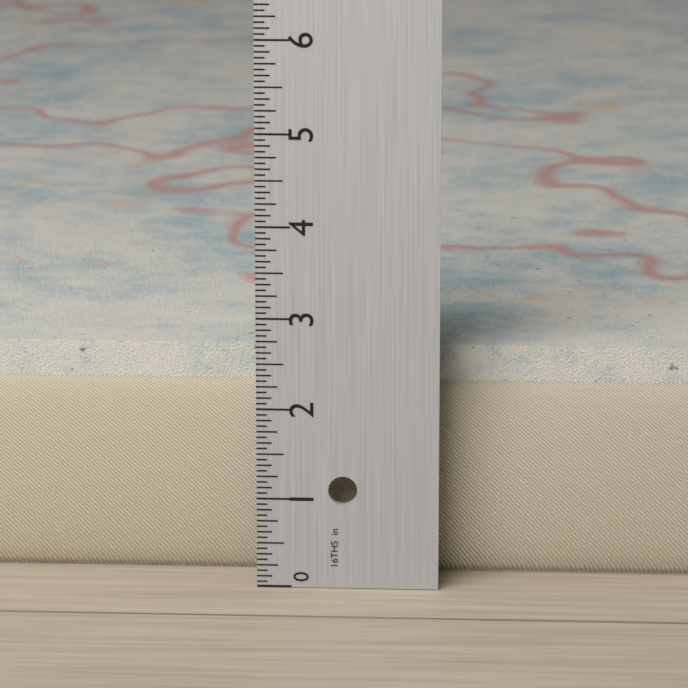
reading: 2.5625 in
